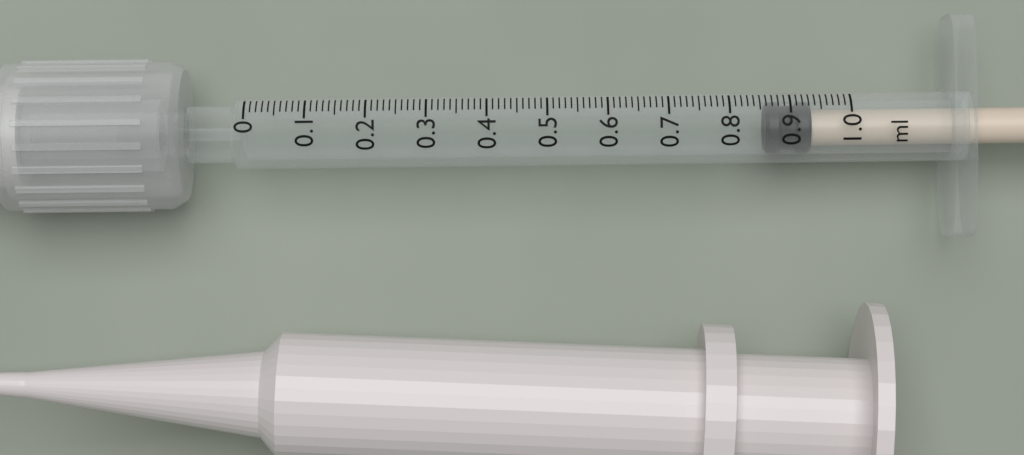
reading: 0.86 ml
